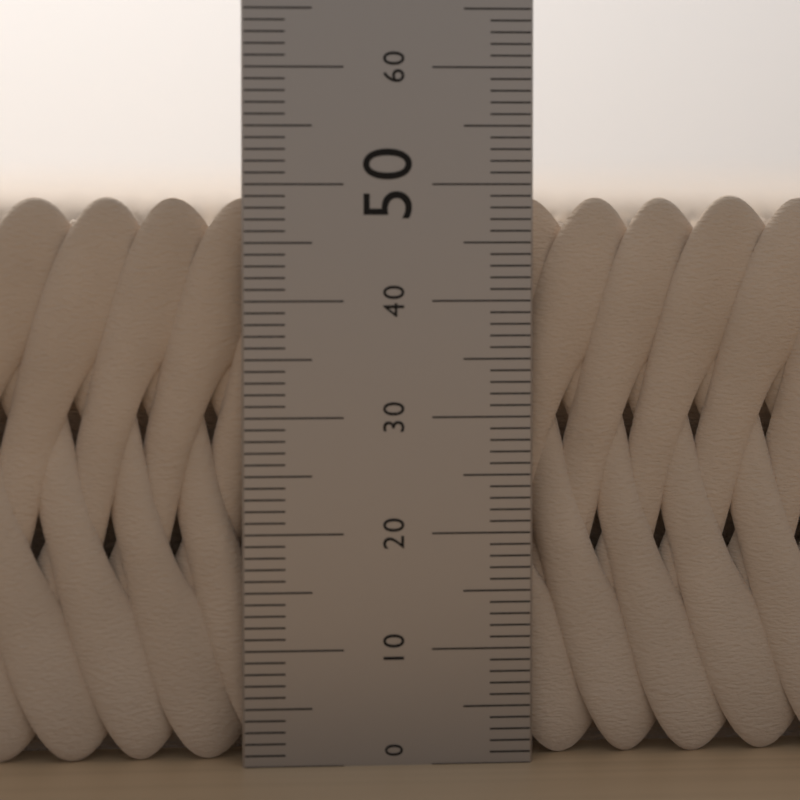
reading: 49 (no unit)
